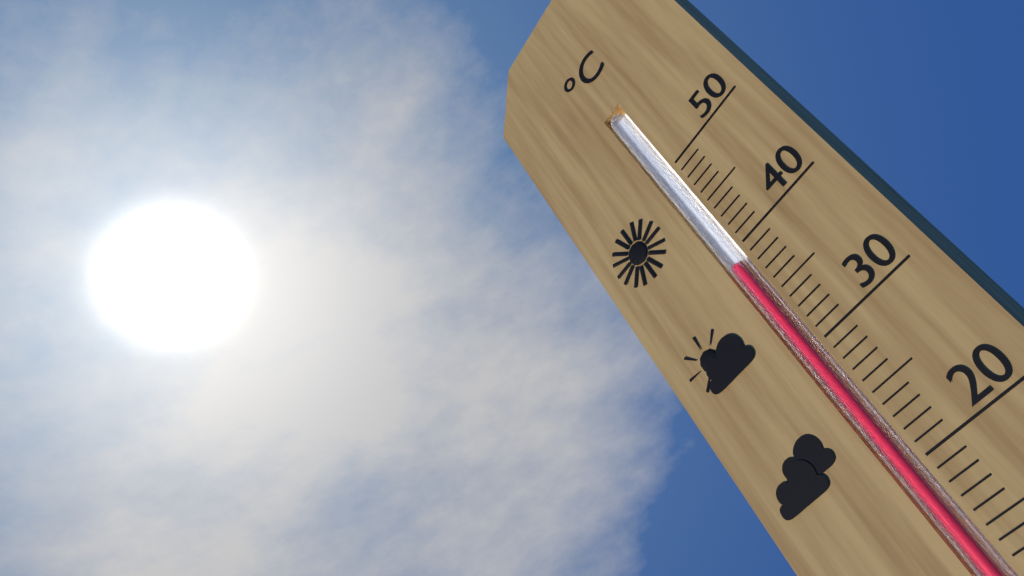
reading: 39 °C
